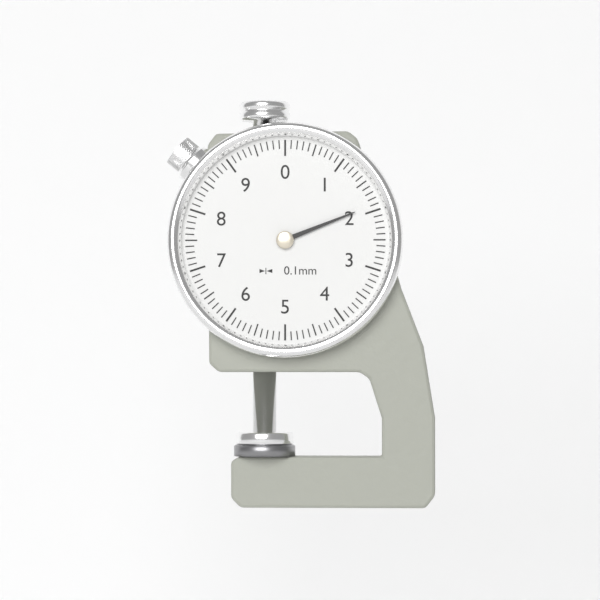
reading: 1.9 mm
